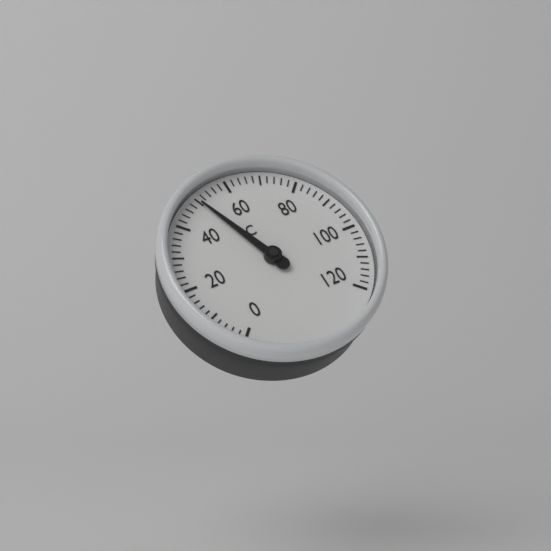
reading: 50 °C
